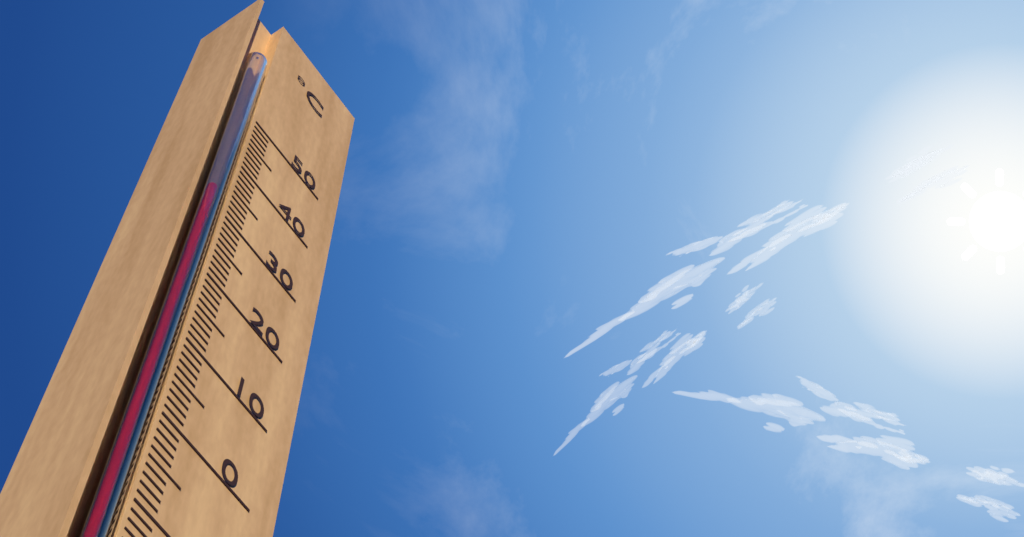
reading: 32 °C
